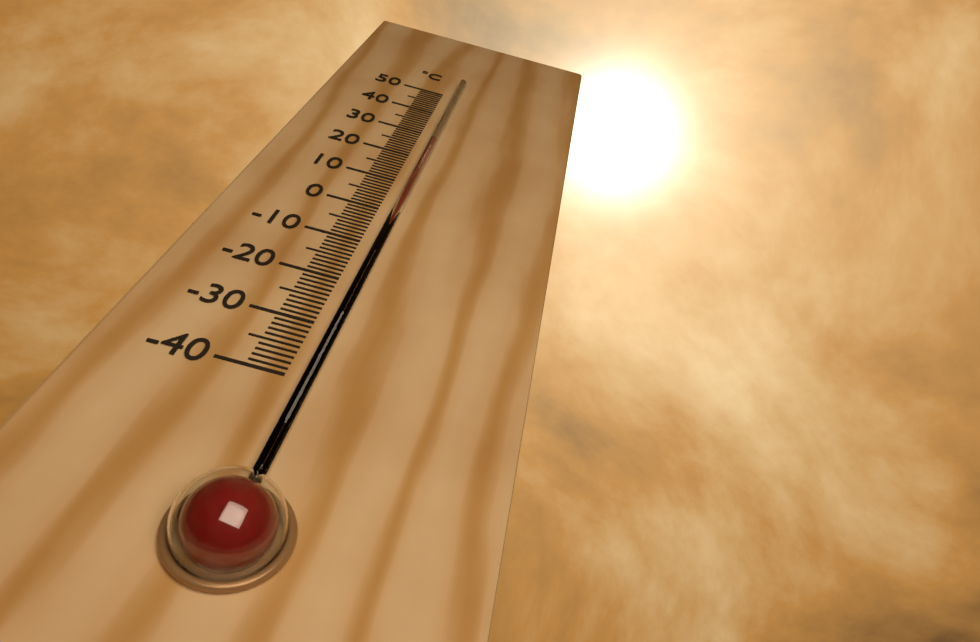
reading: 27 °C
